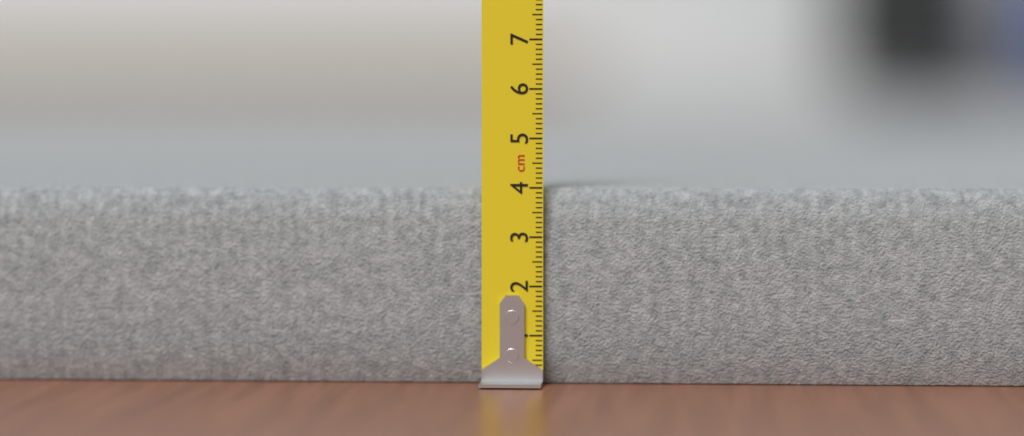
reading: 4.0 cm
